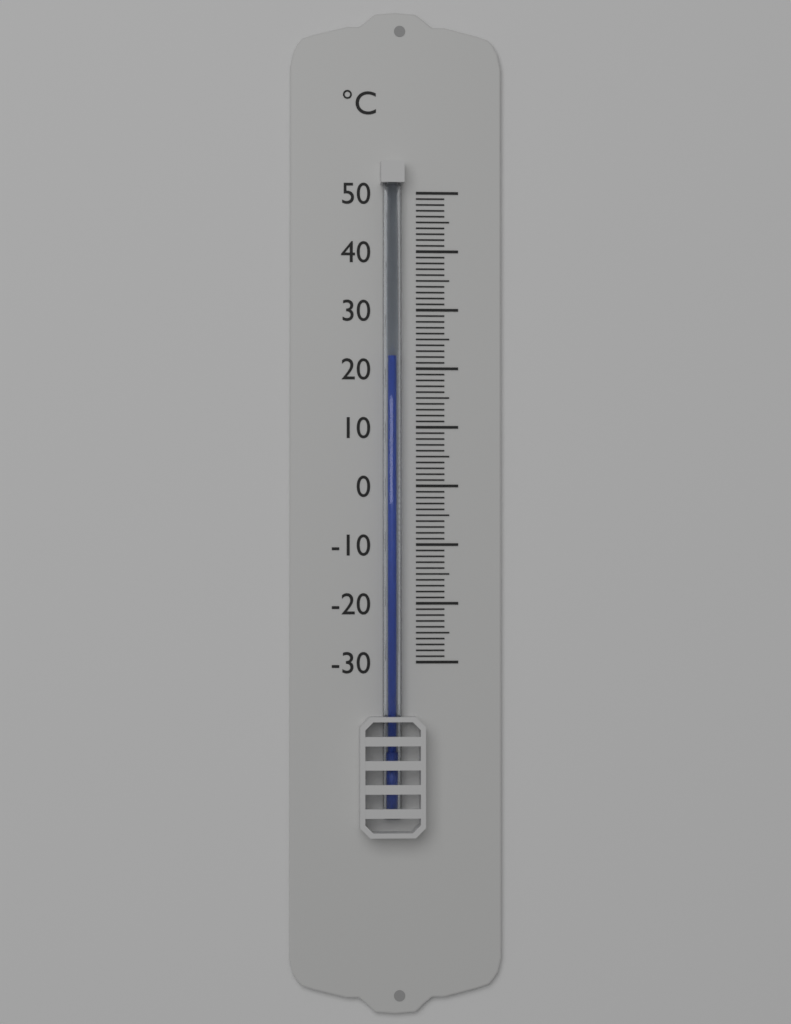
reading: 22 °C
